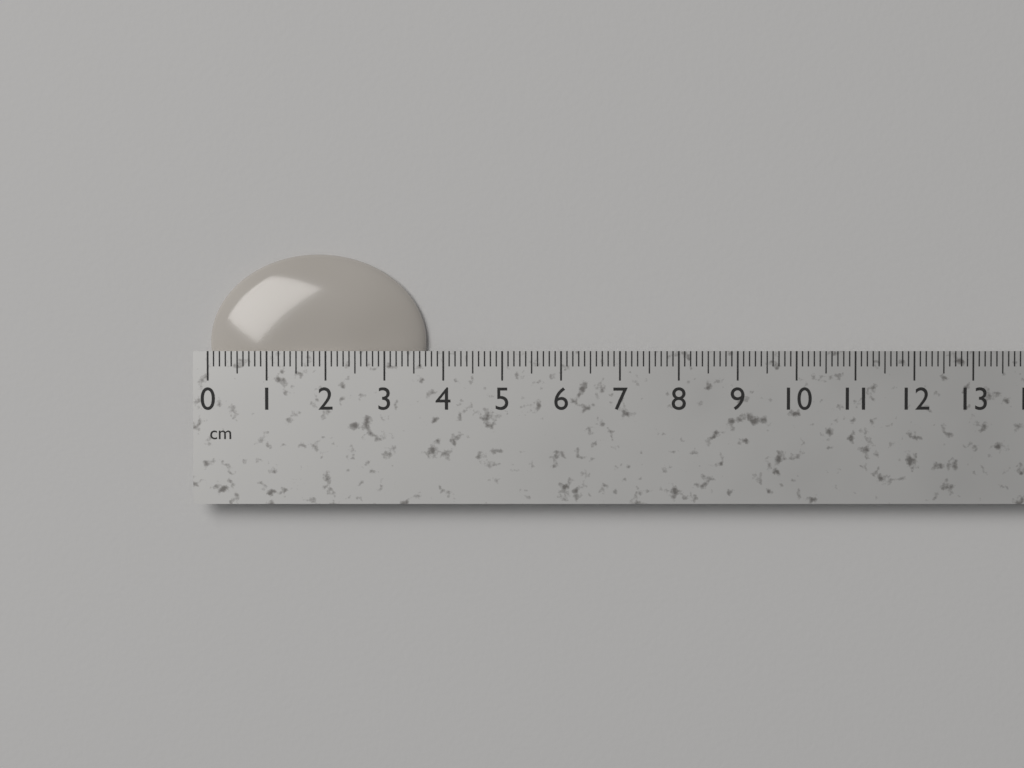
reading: 3.7 cm
